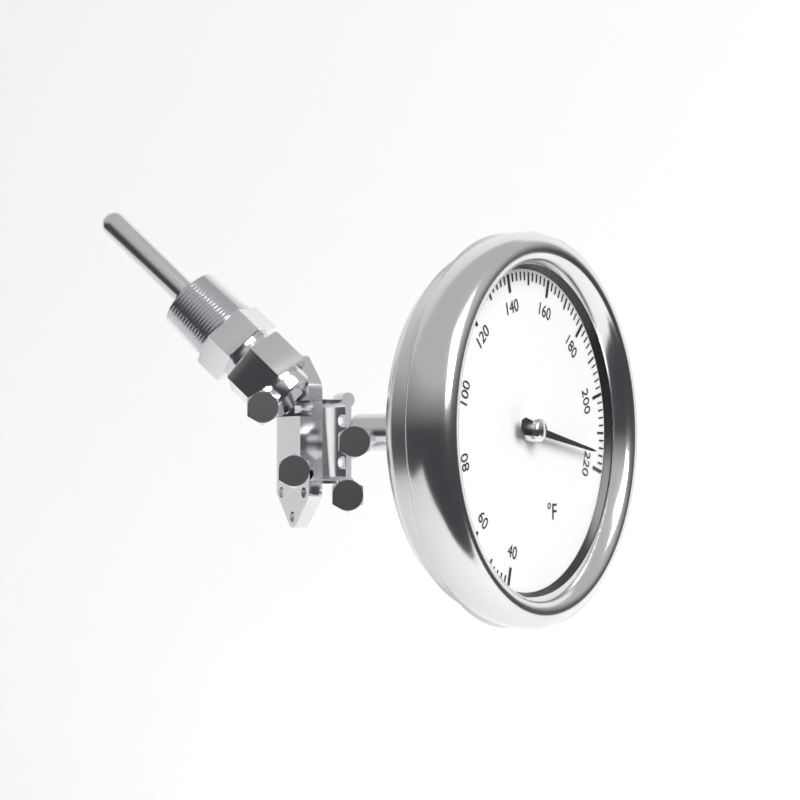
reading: 216 °F
